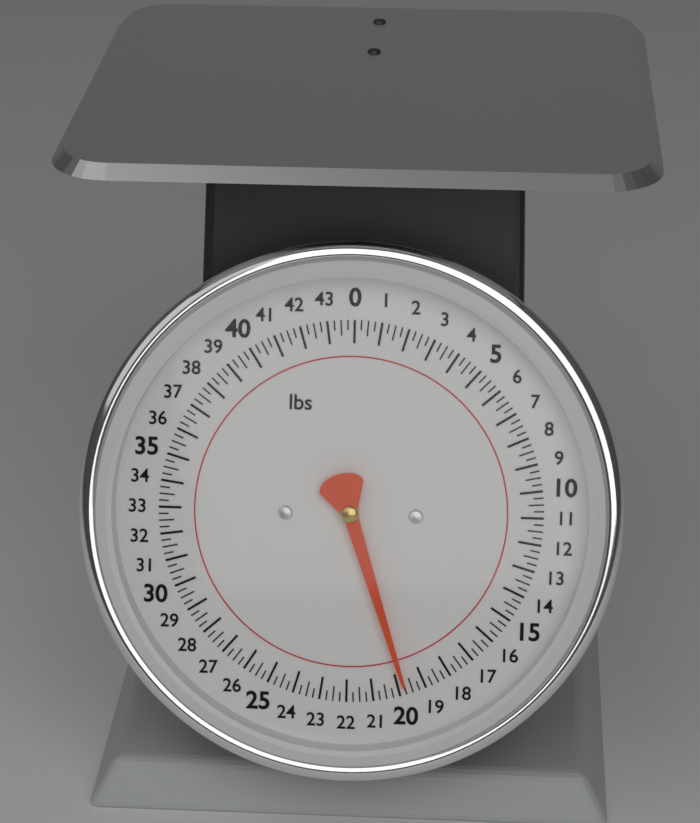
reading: 19.75 lbs
